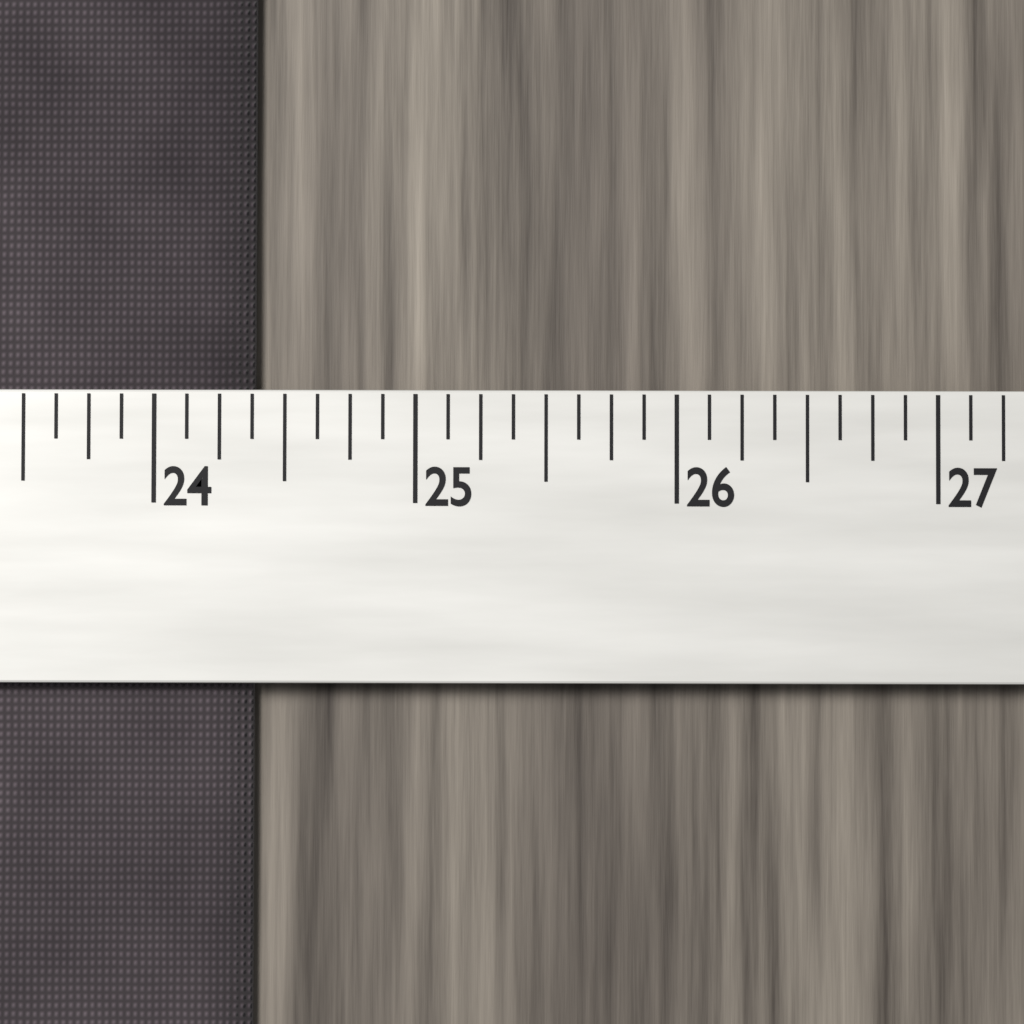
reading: 24.375 (no unit)
